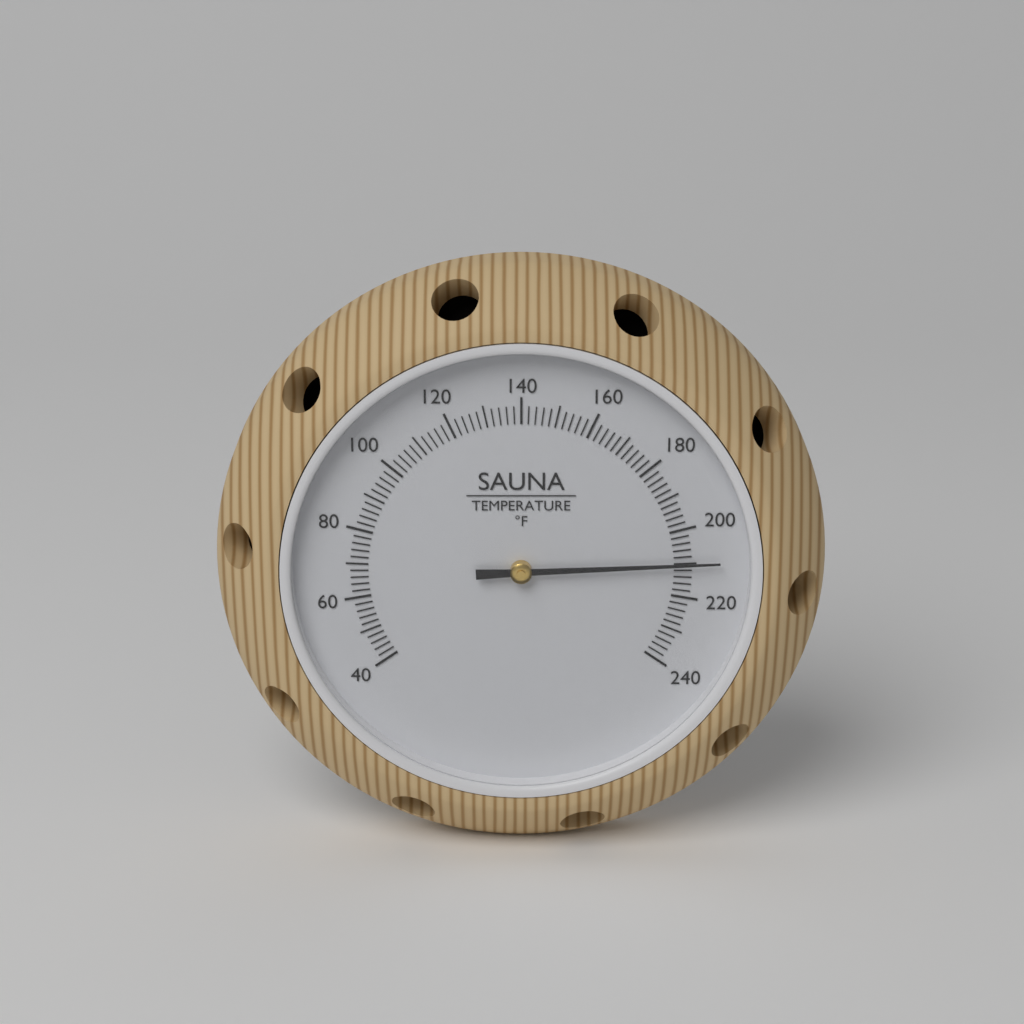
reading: 210 °F
